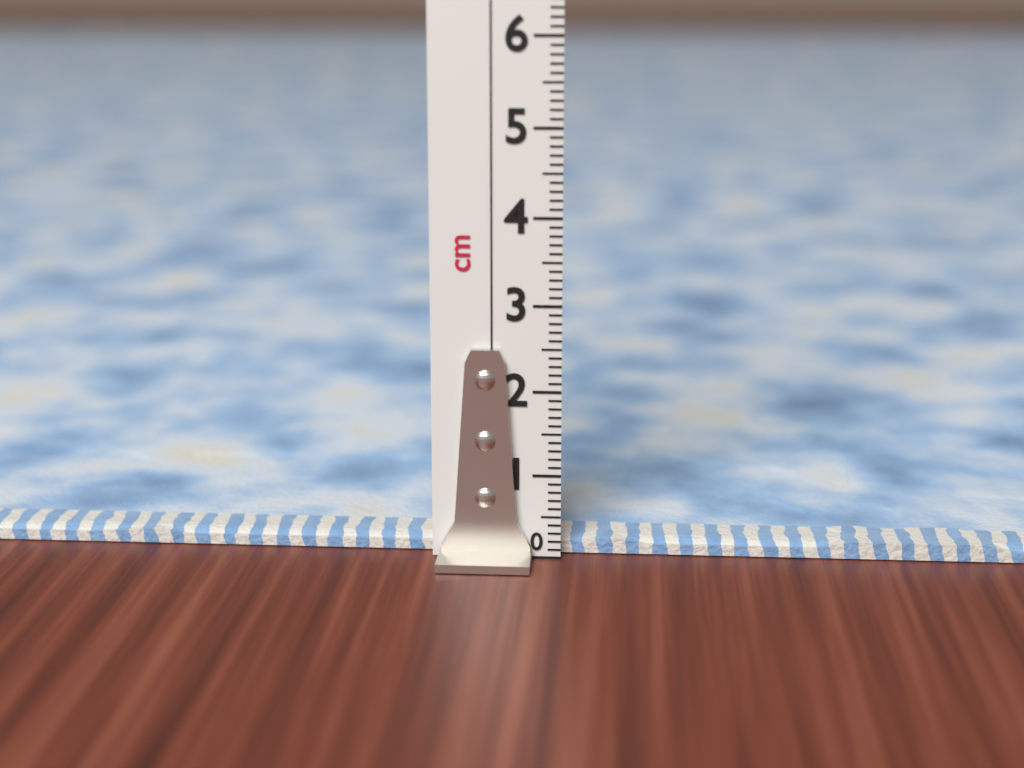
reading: 0.2 cm
